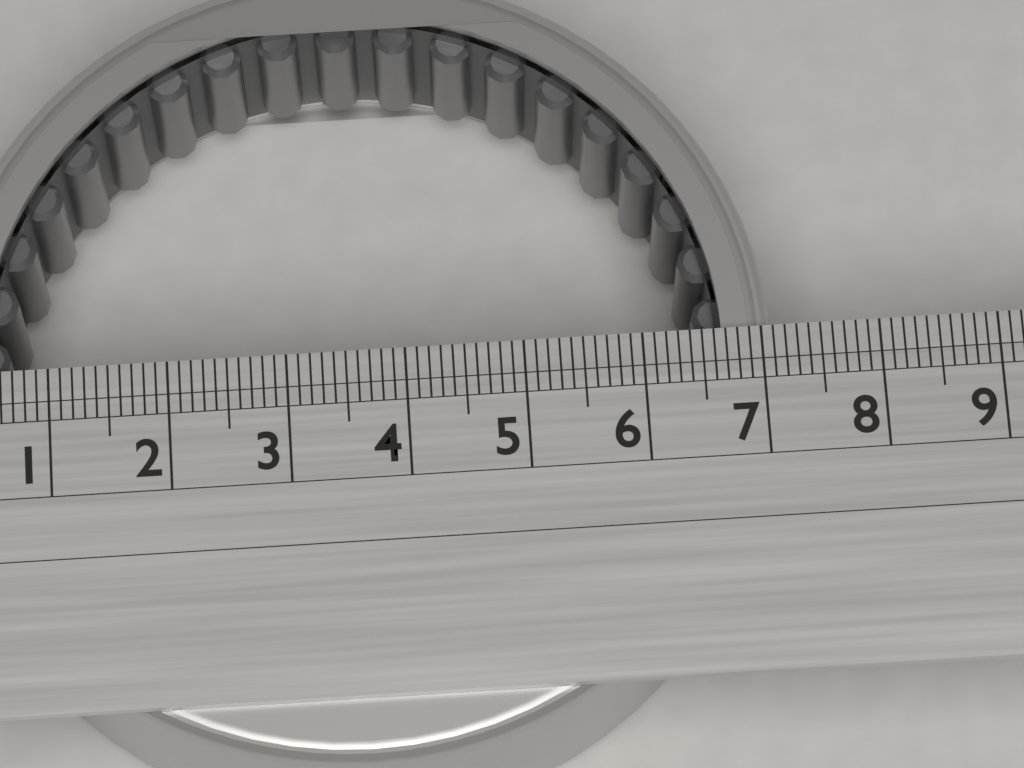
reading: 7.1 (no unit)
